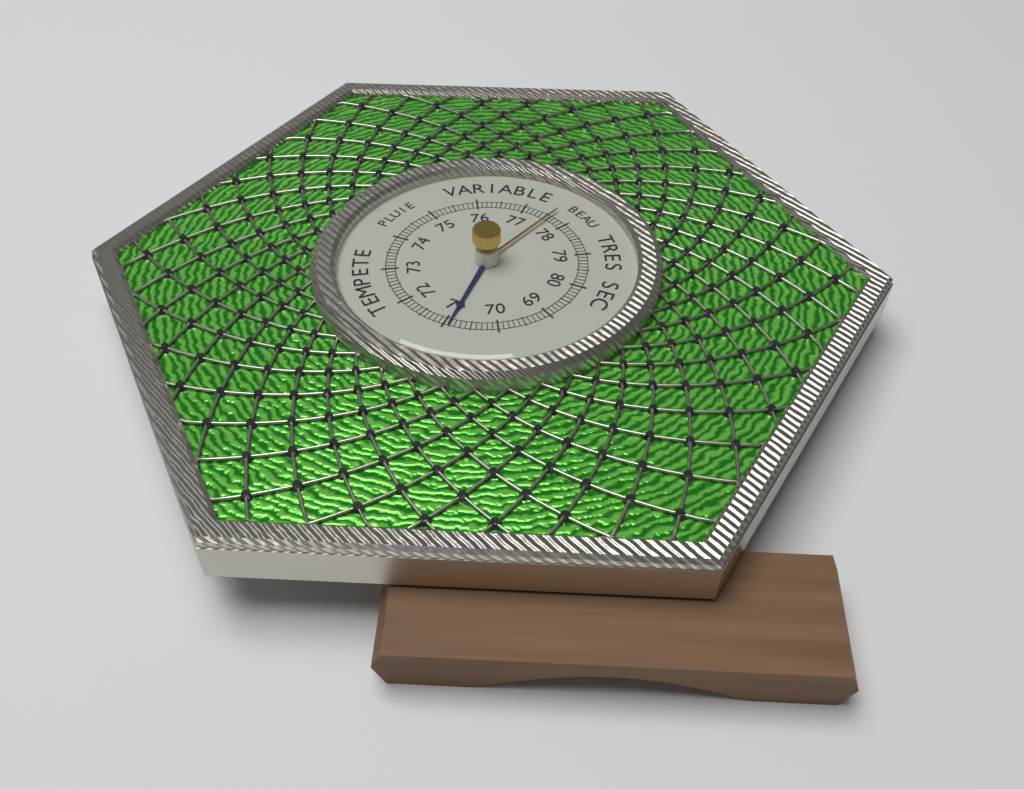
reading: 70.9 (no unit)
